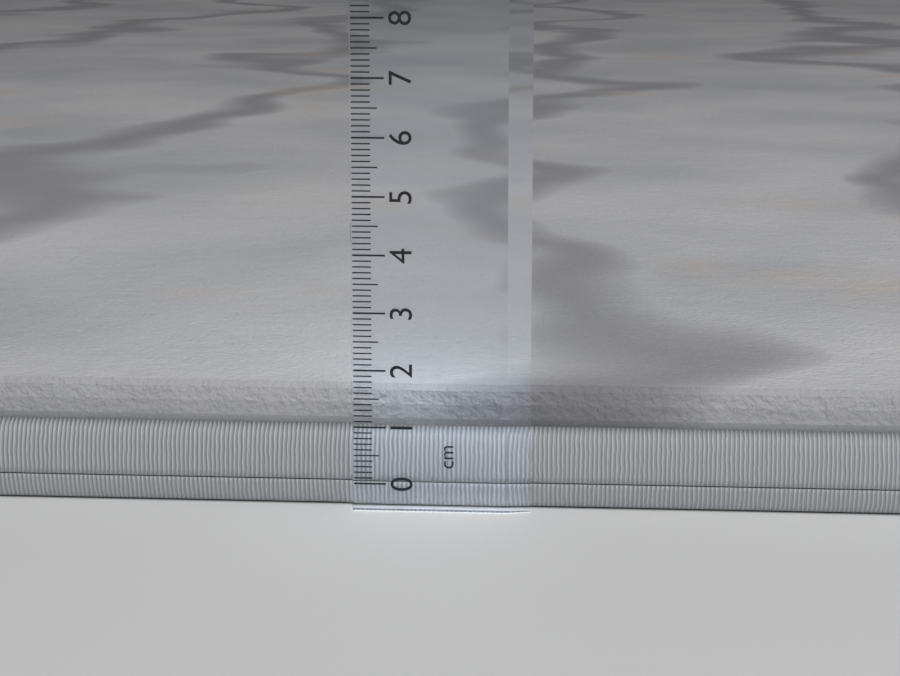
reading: 1.7 cm
